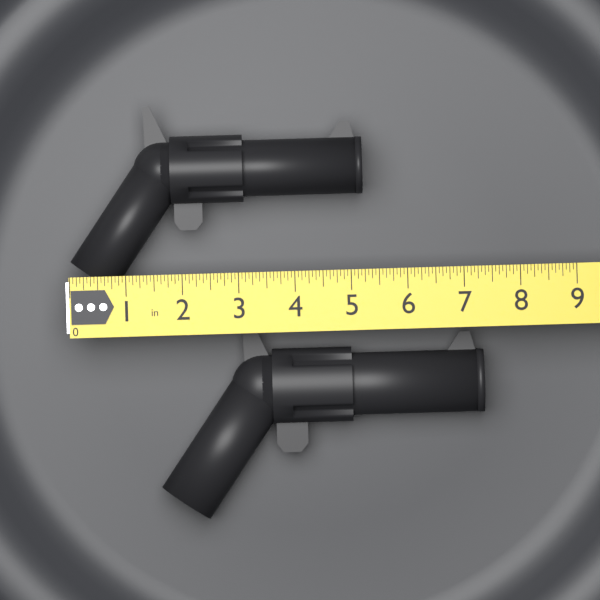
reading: 5.2500 in
